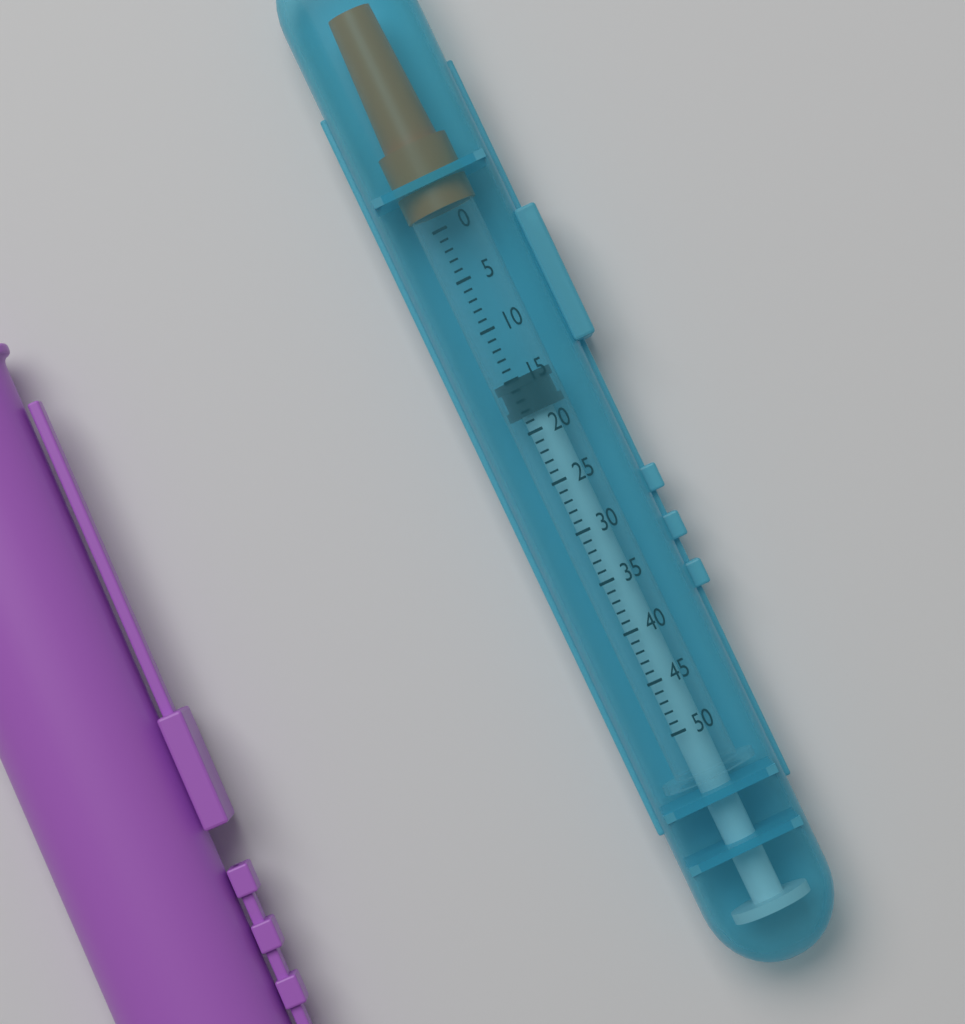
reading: 15 (no unit)
